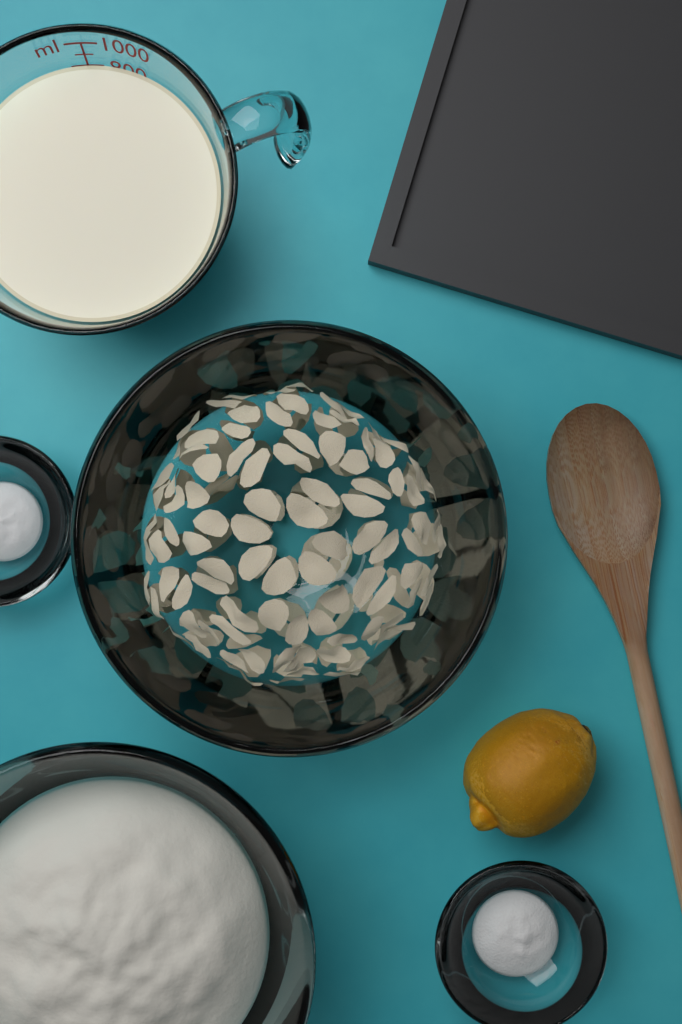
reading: 800 ml
